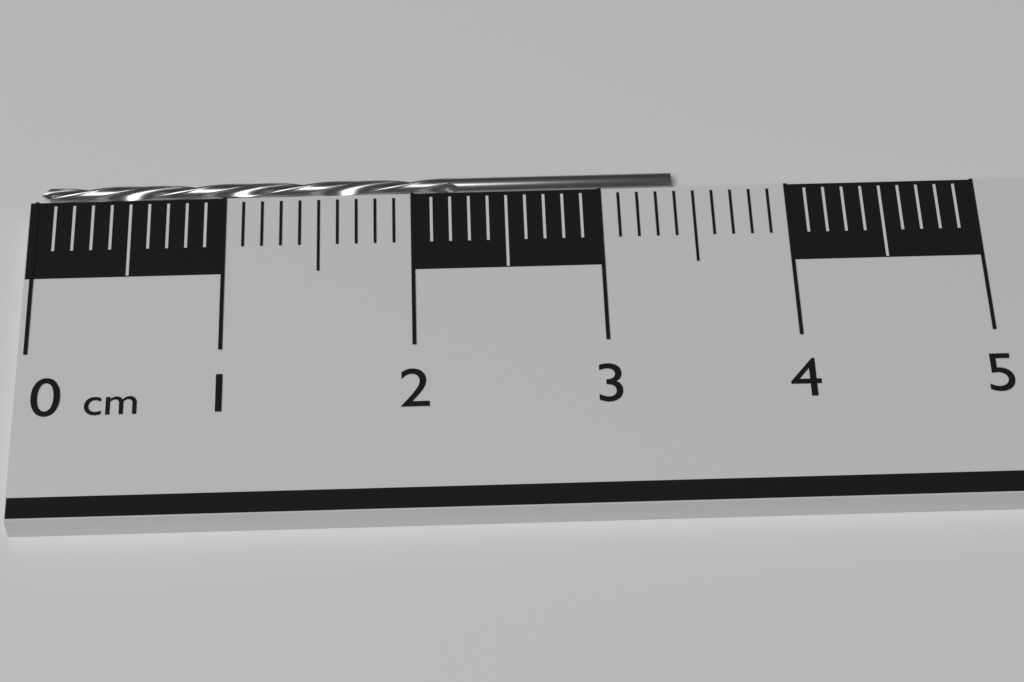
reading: 3.4 cm
